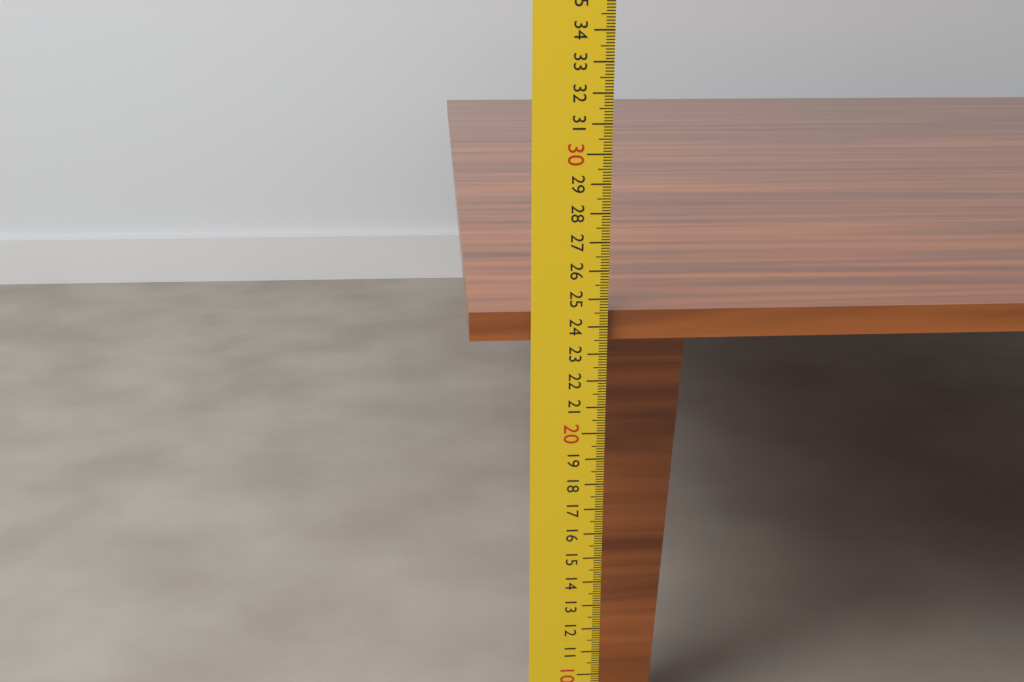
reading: 24.5 cm
